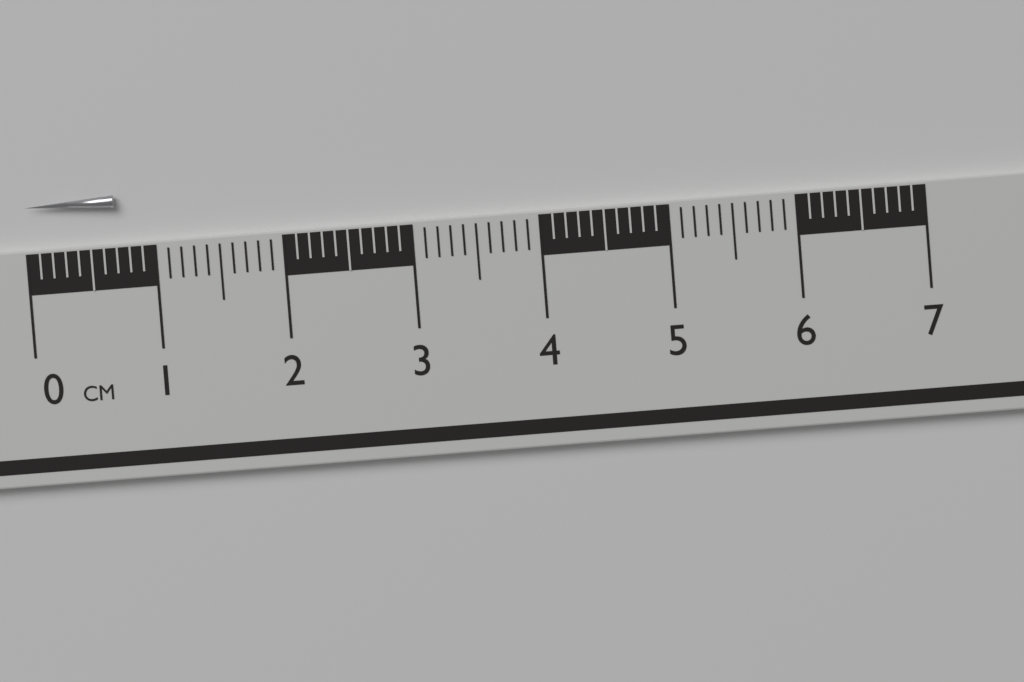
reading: 0.7 cm
